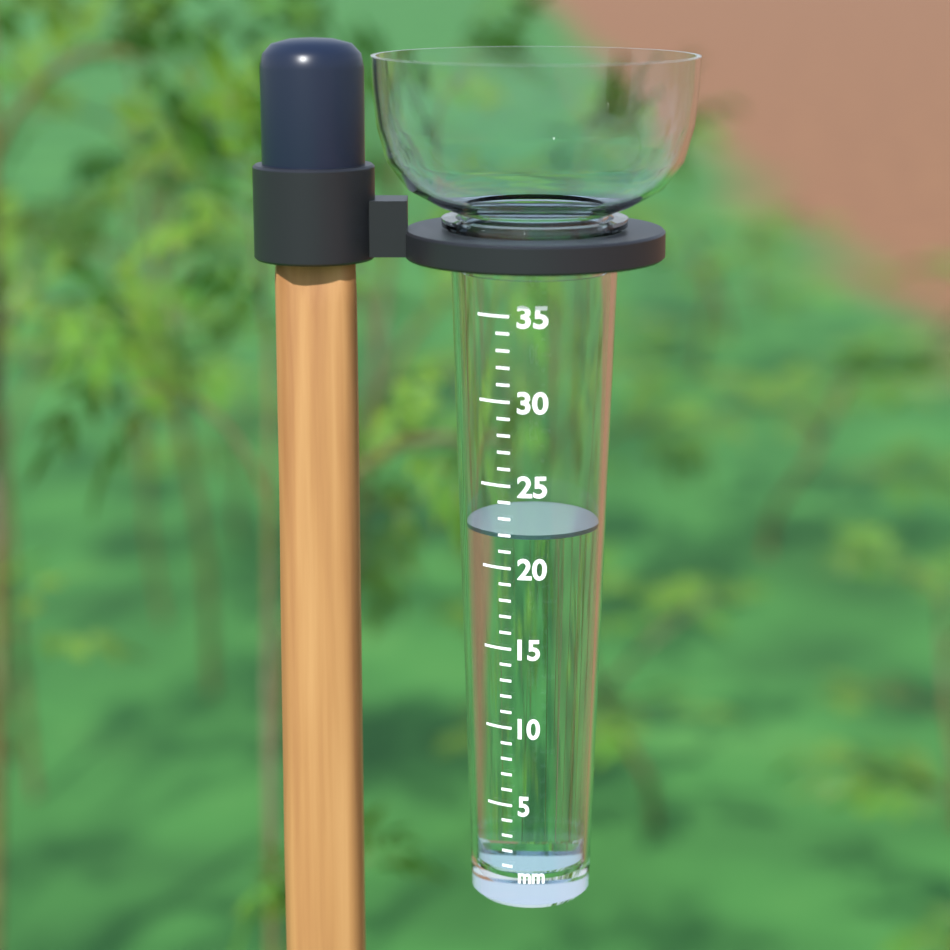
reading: 22 mm
